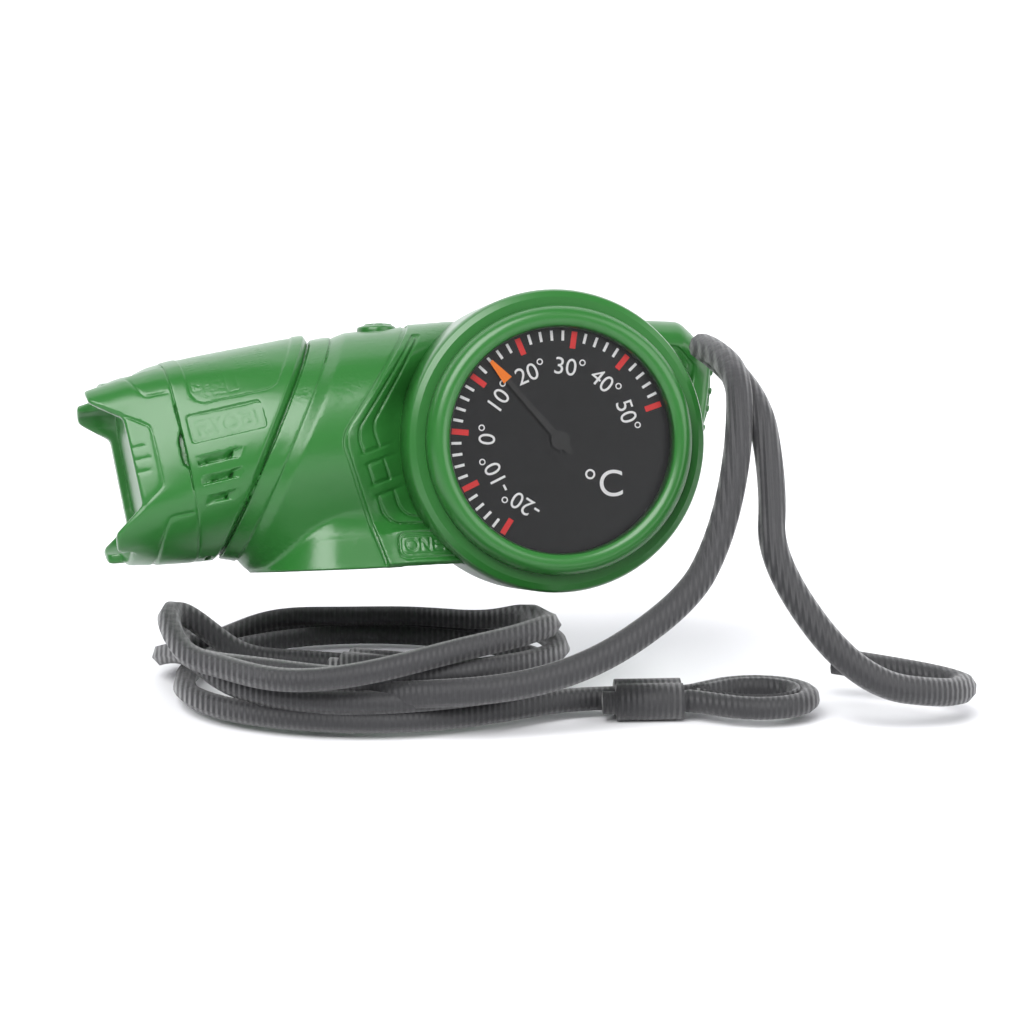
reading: 14 °C
